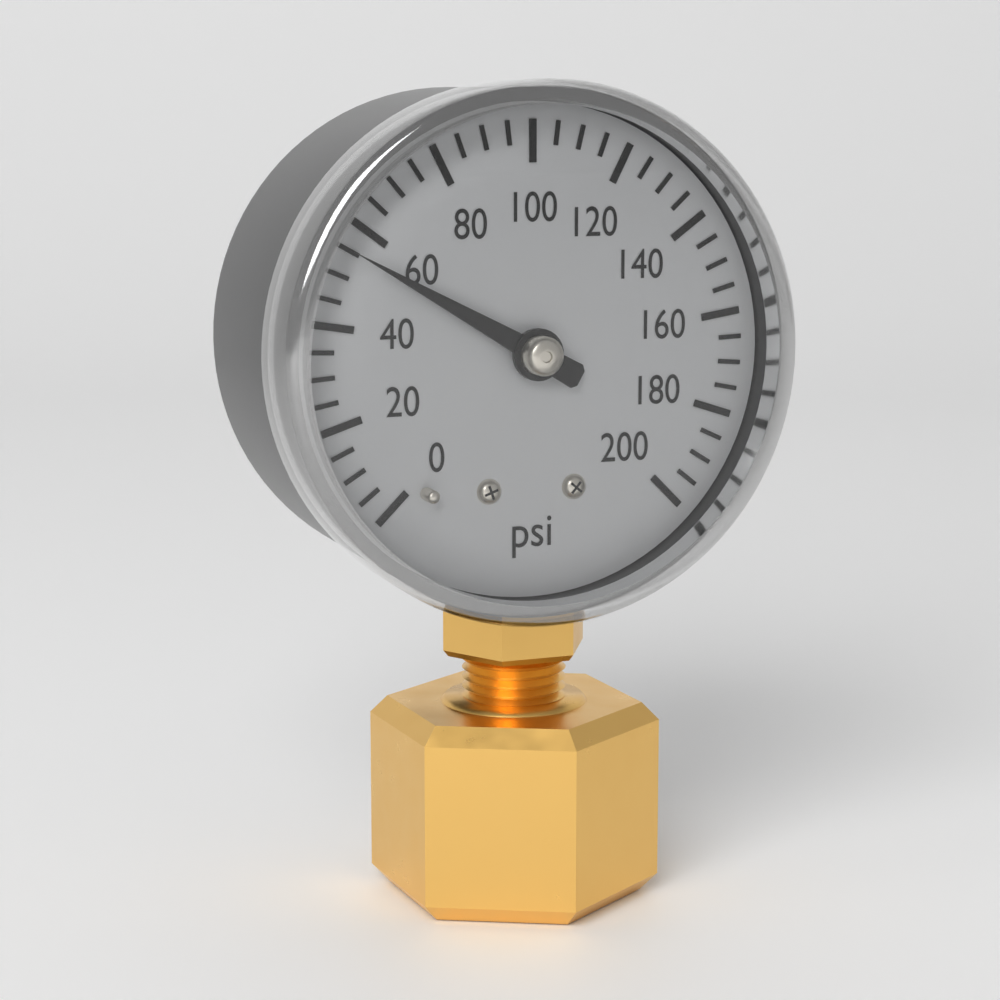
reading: 55 psi
